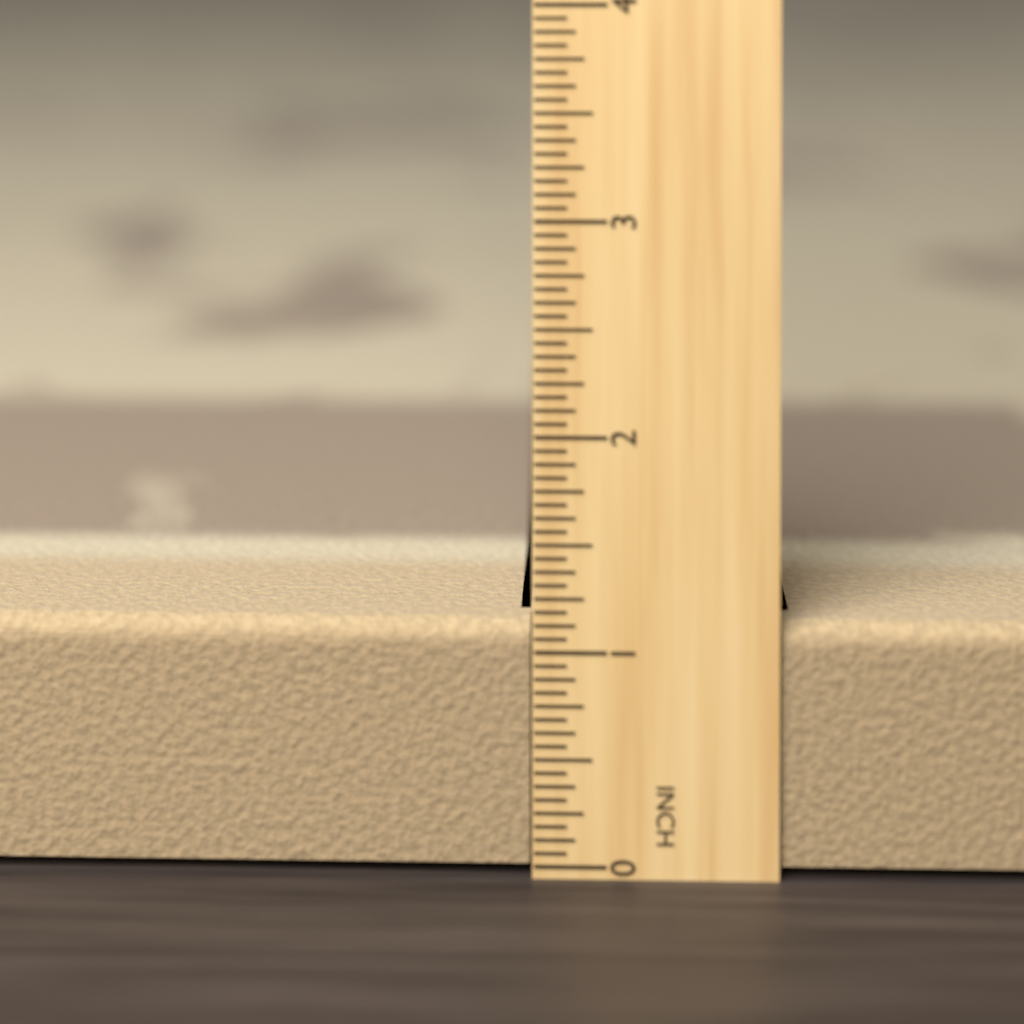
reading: 1.1250 in
